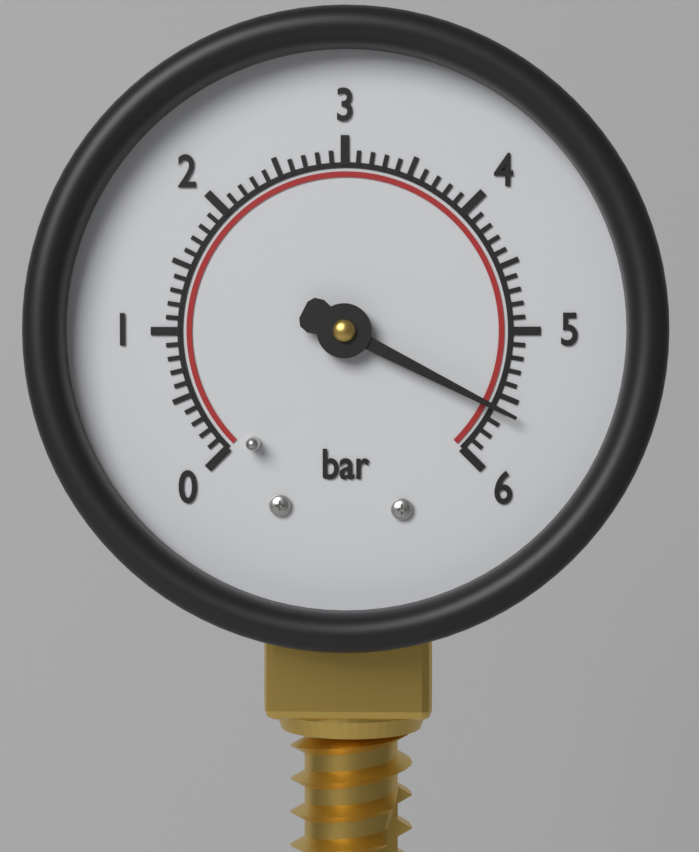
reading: 5.6 bar
